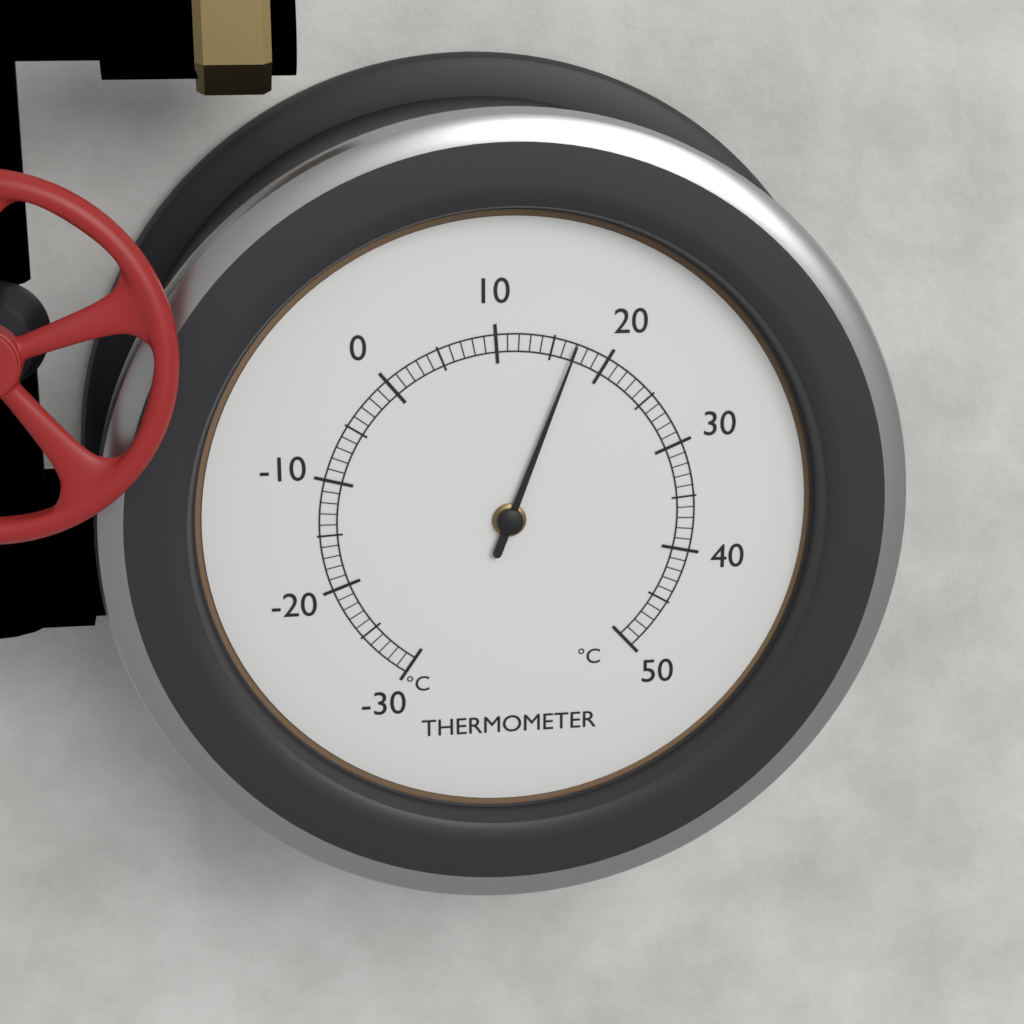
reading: 17 °C
